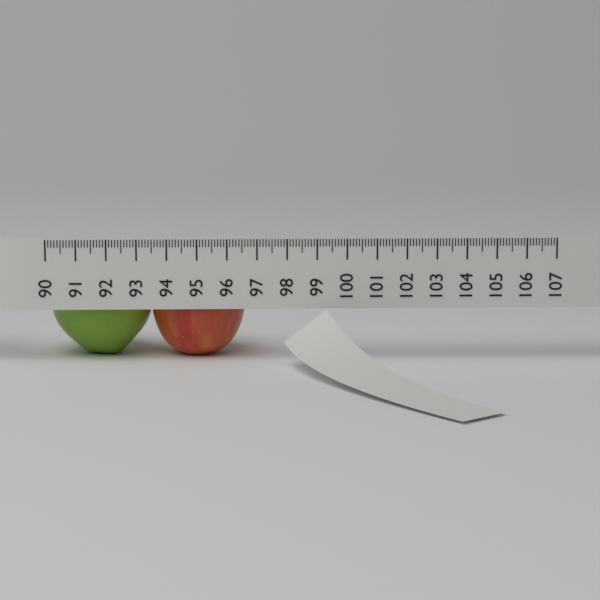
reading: 96.6 (no unit)
